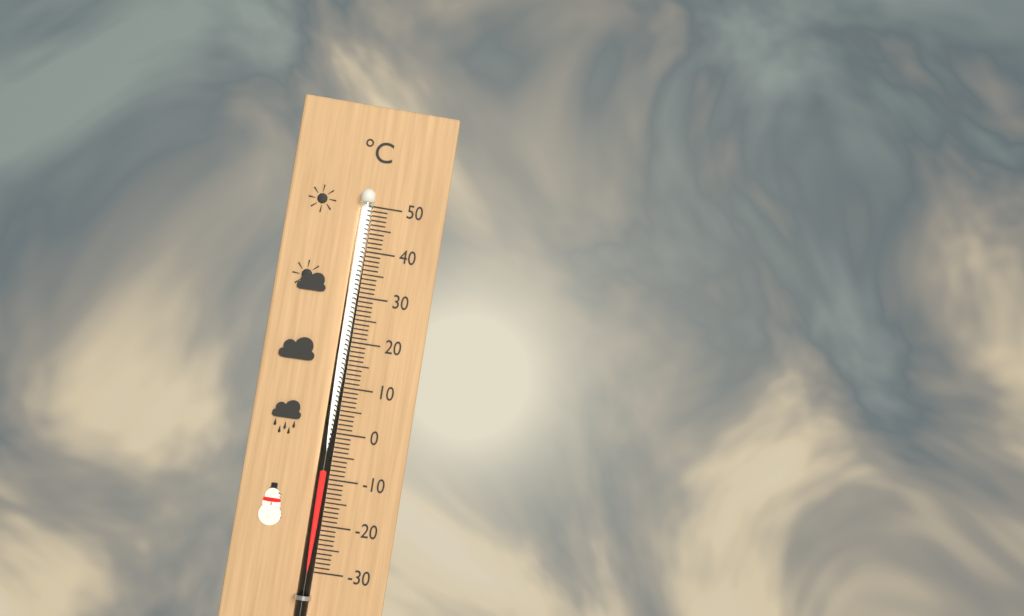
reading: -8 °C
